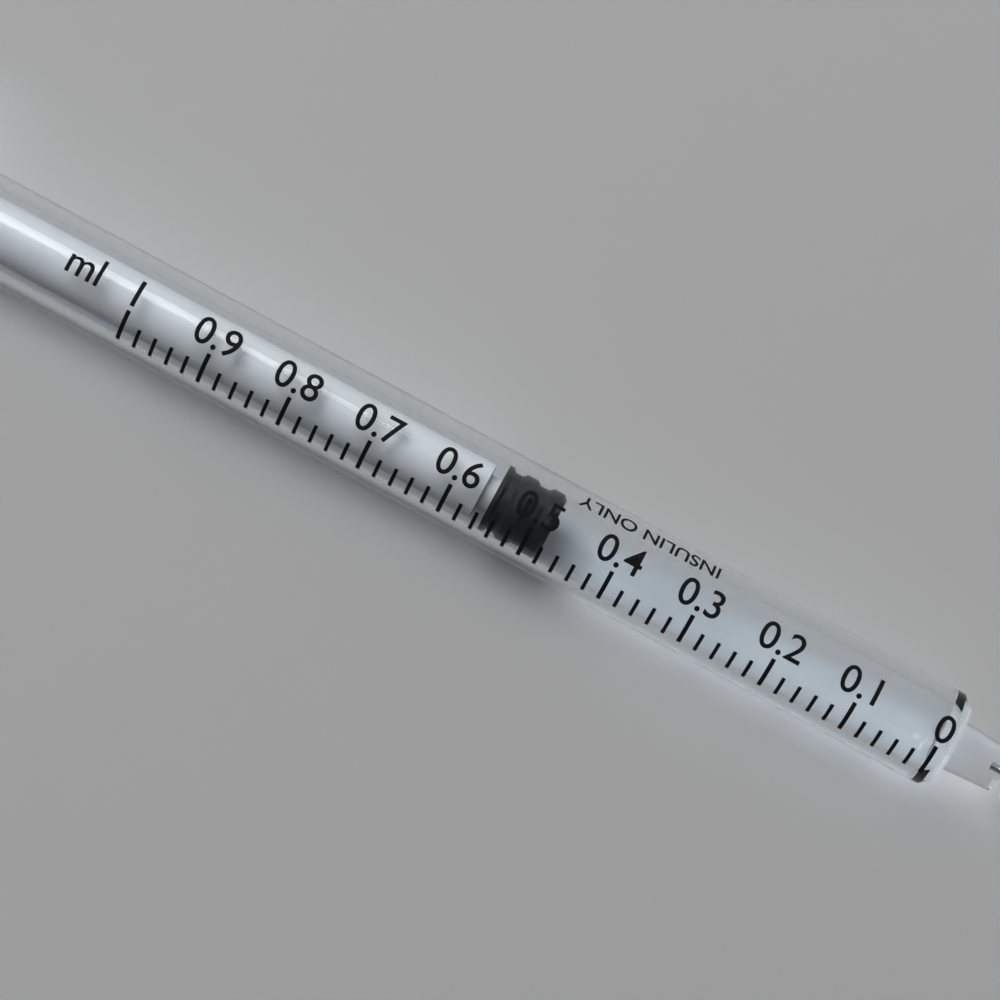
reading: 0.48 ml
